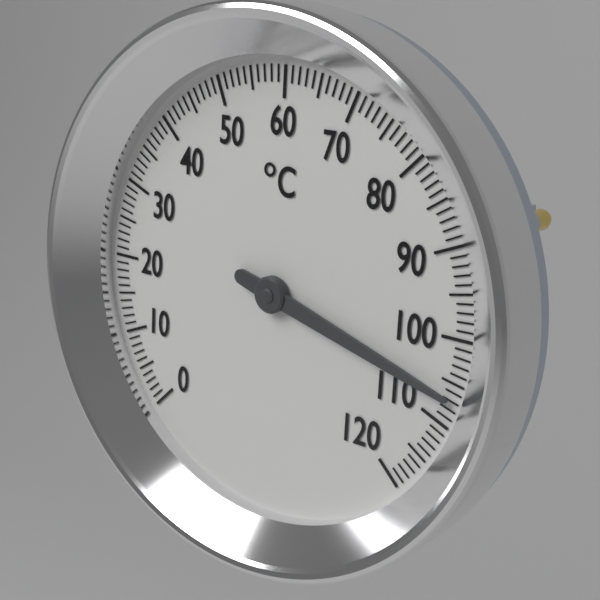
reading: 107 °C
